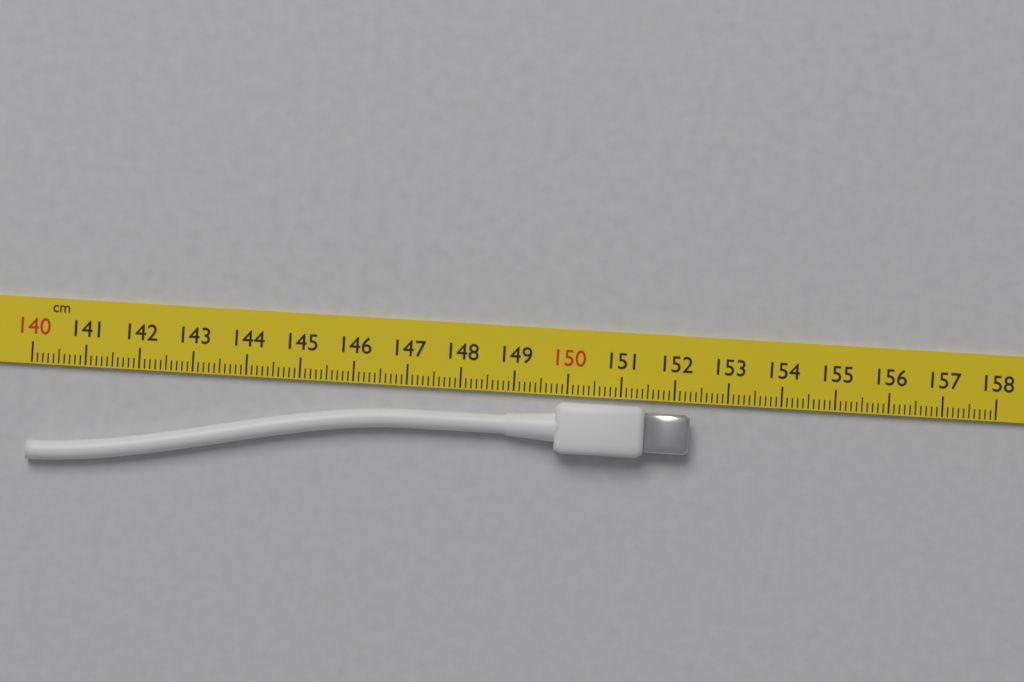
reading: 152.3 cm
